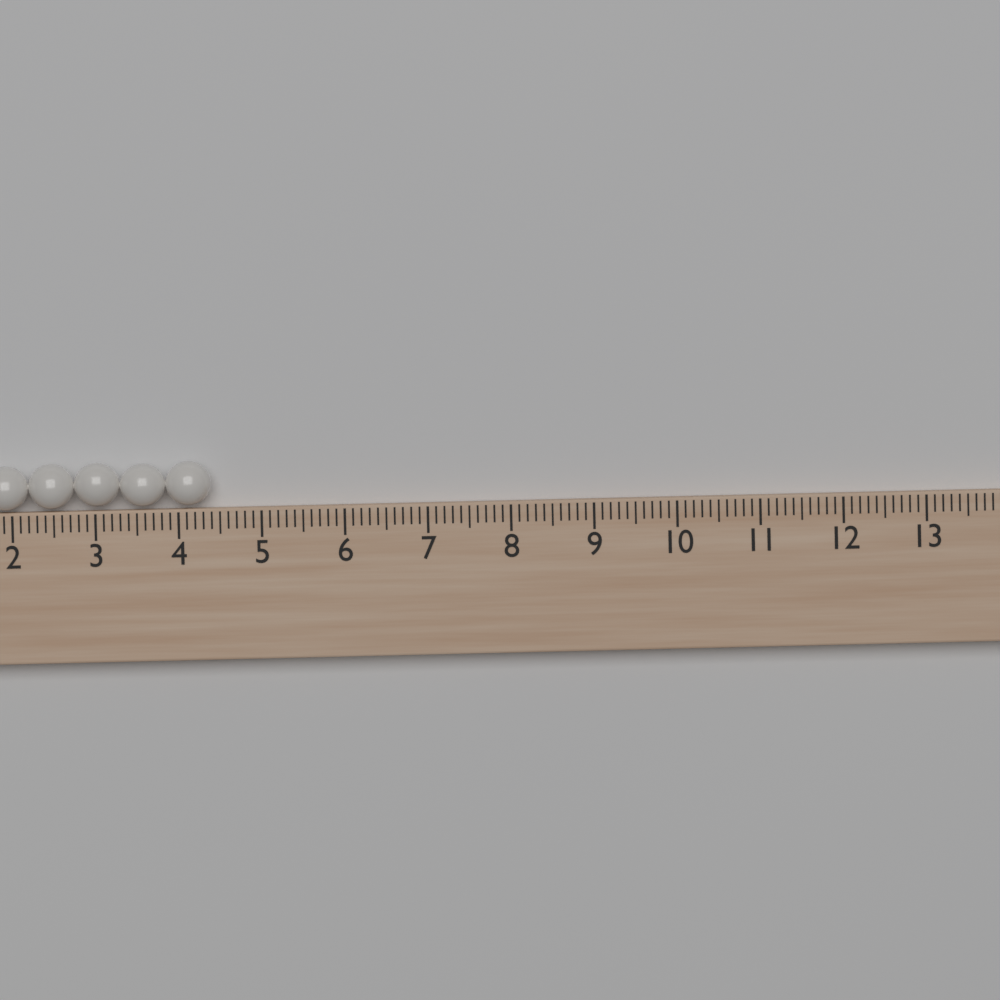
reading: 4.4 (no unit)
